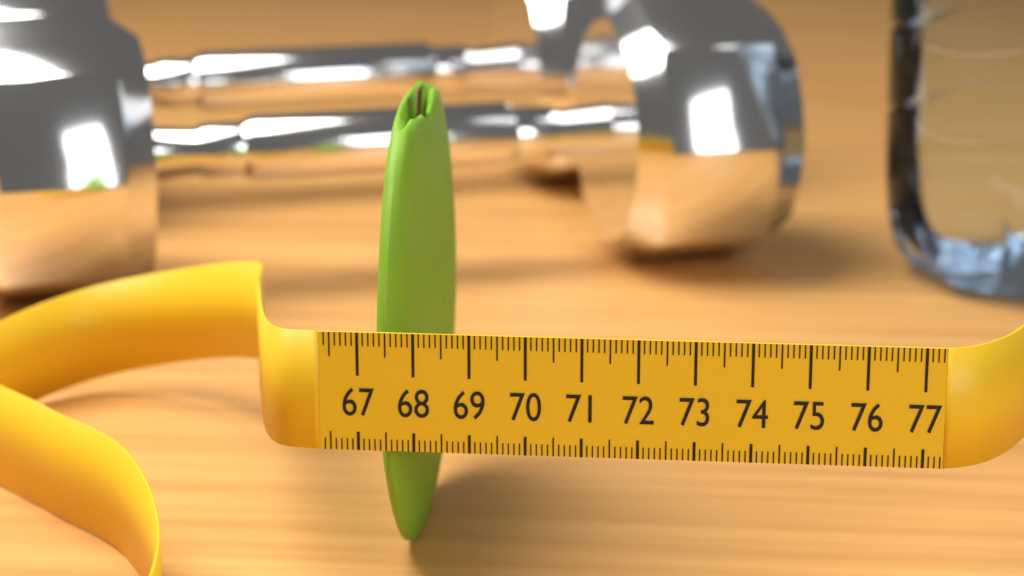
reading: 68.0 (no unit)
